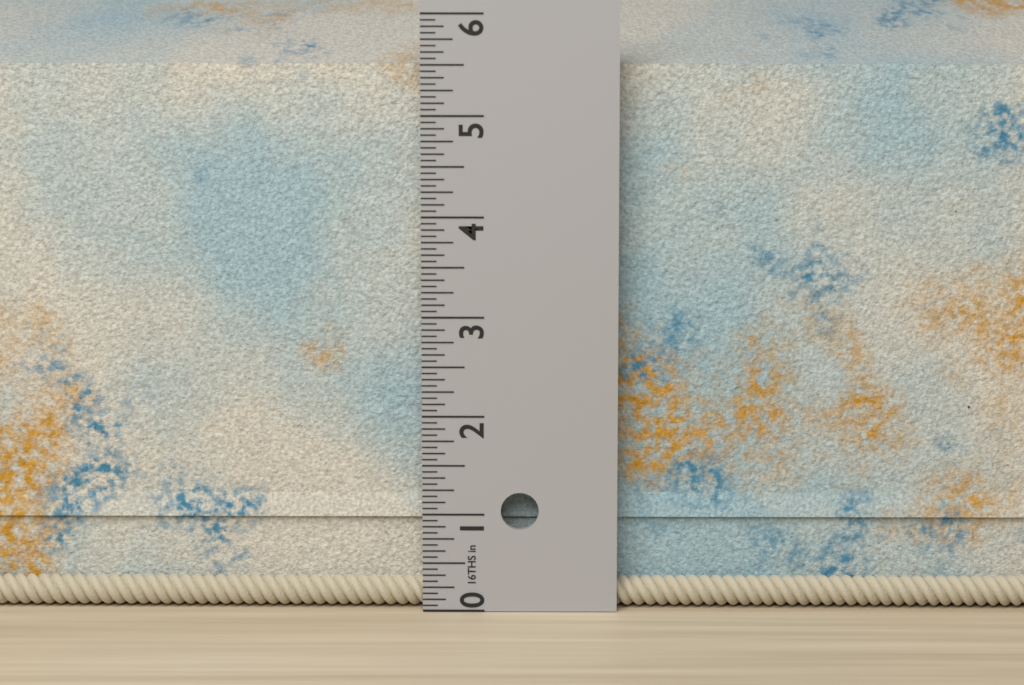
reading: 5.6250 in
